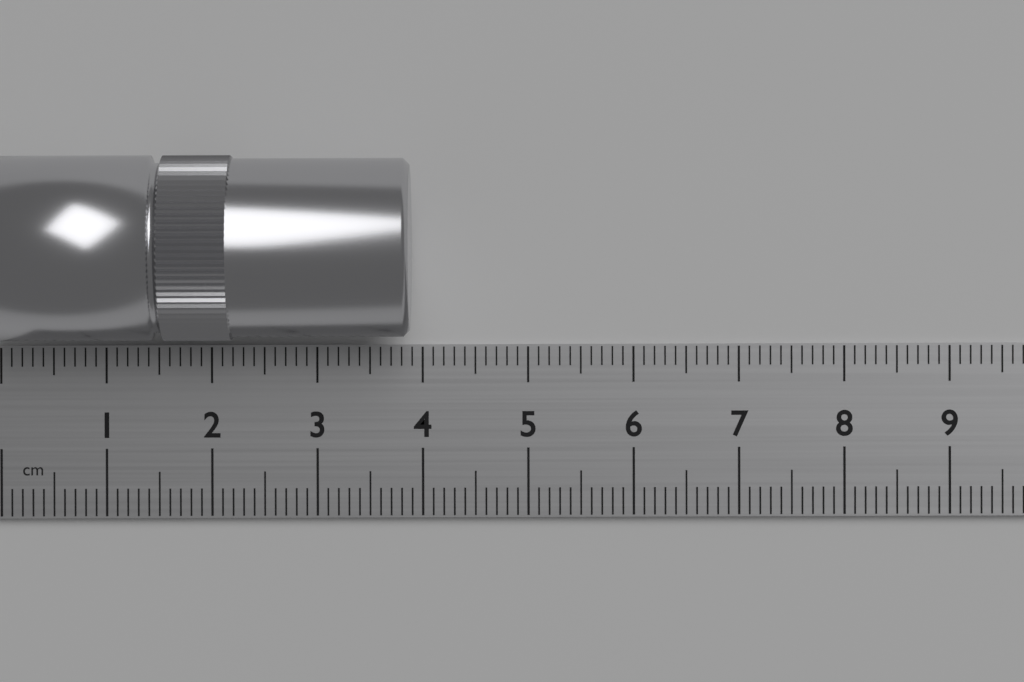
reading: 3.9 cm
